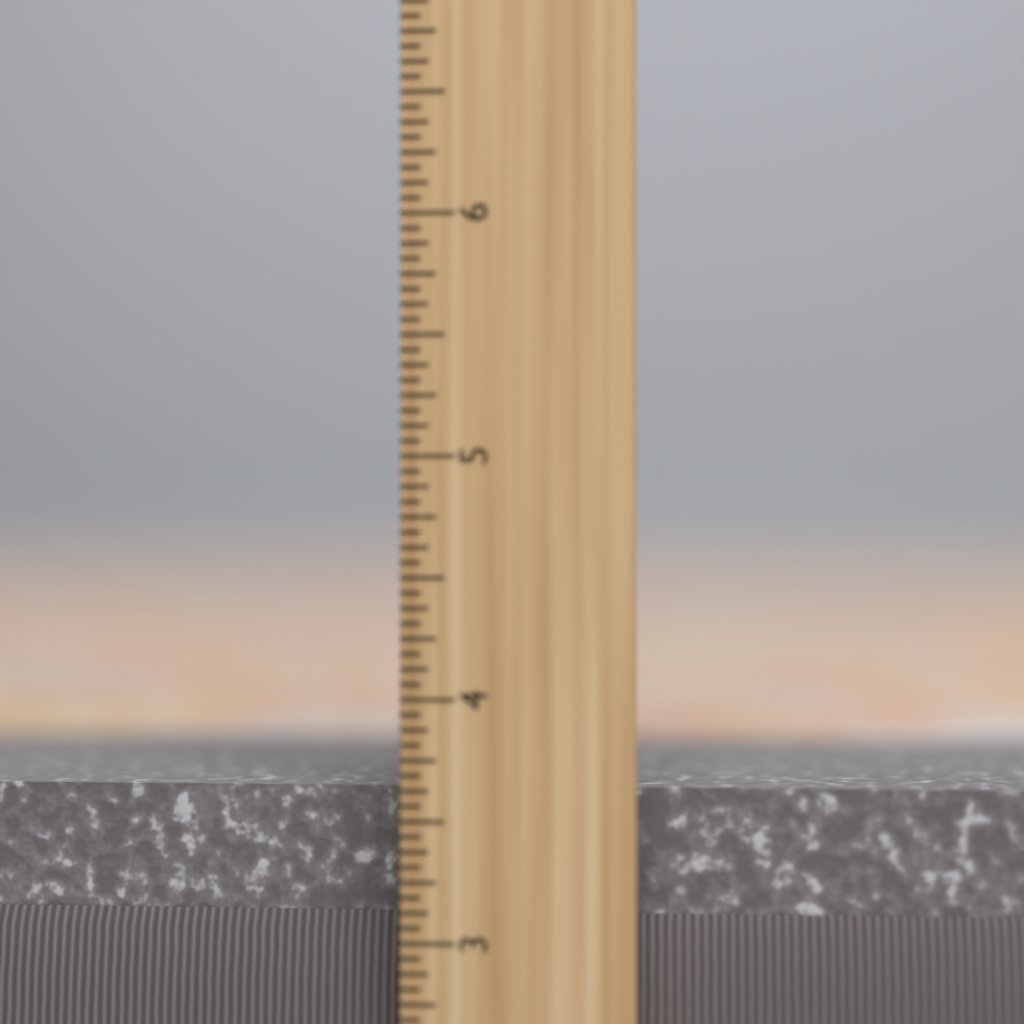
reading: 3.6250 inch
